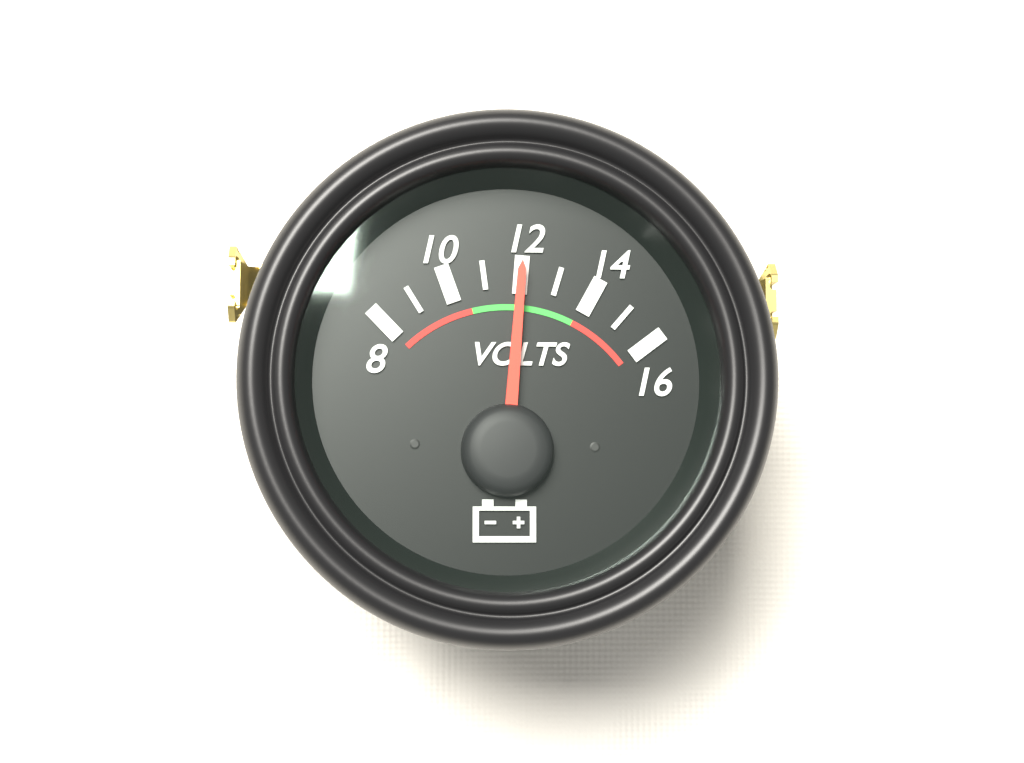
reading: 12 V
